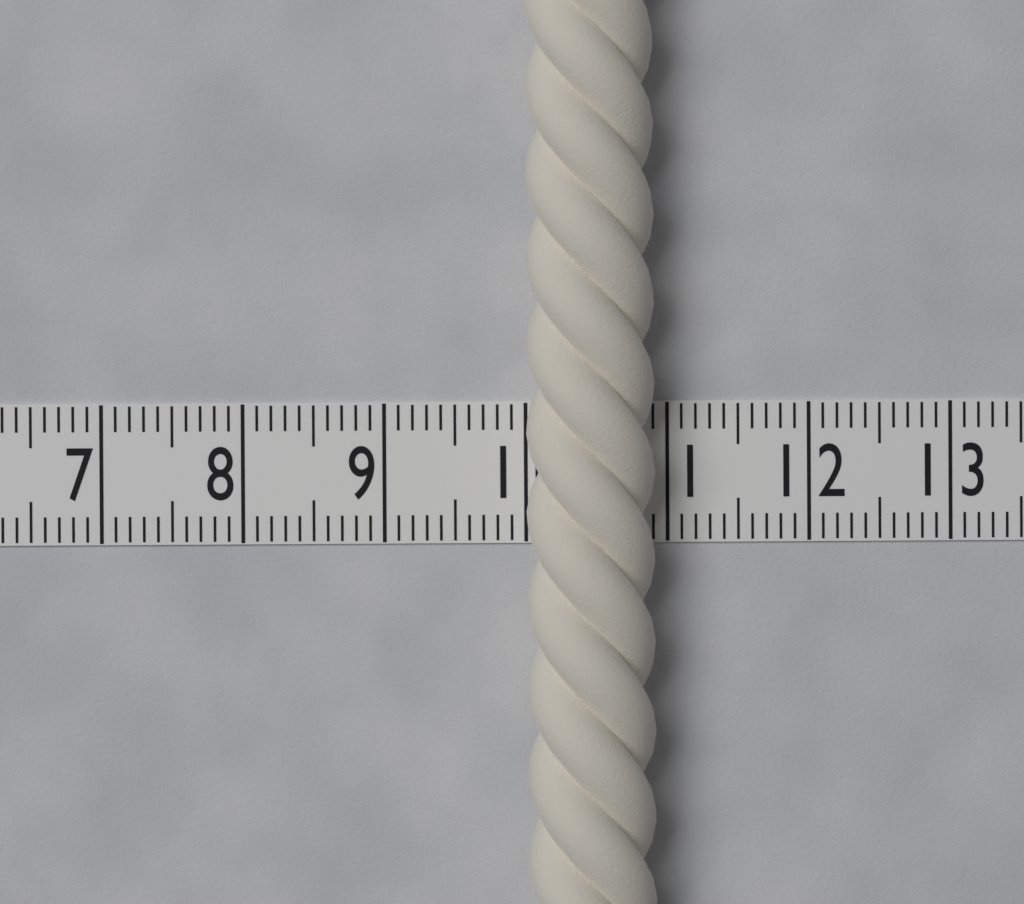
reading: 10.9 (no unit)
